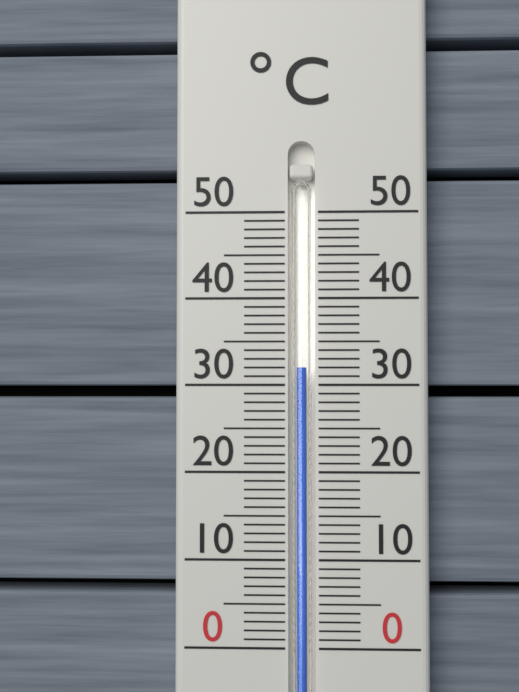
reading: 32 °C
